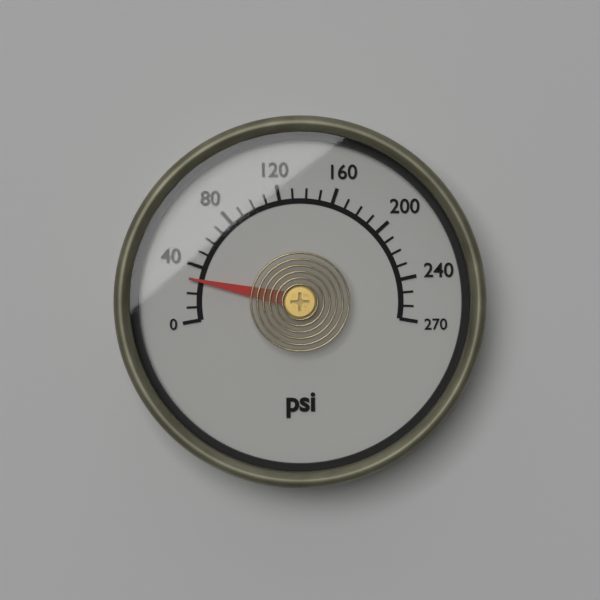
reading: 30 psi
